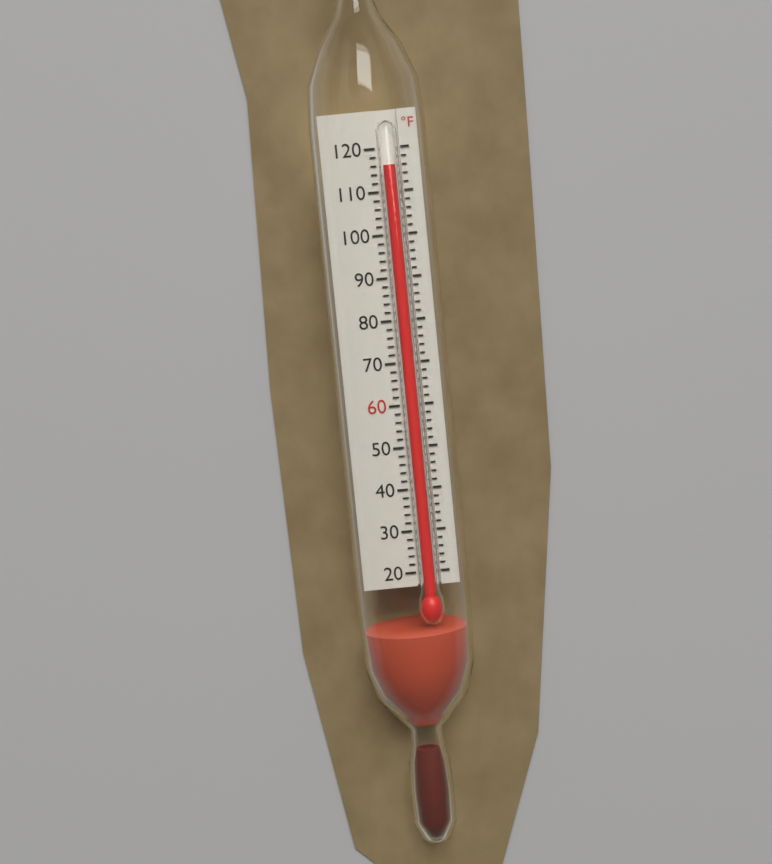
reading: 116 °F
